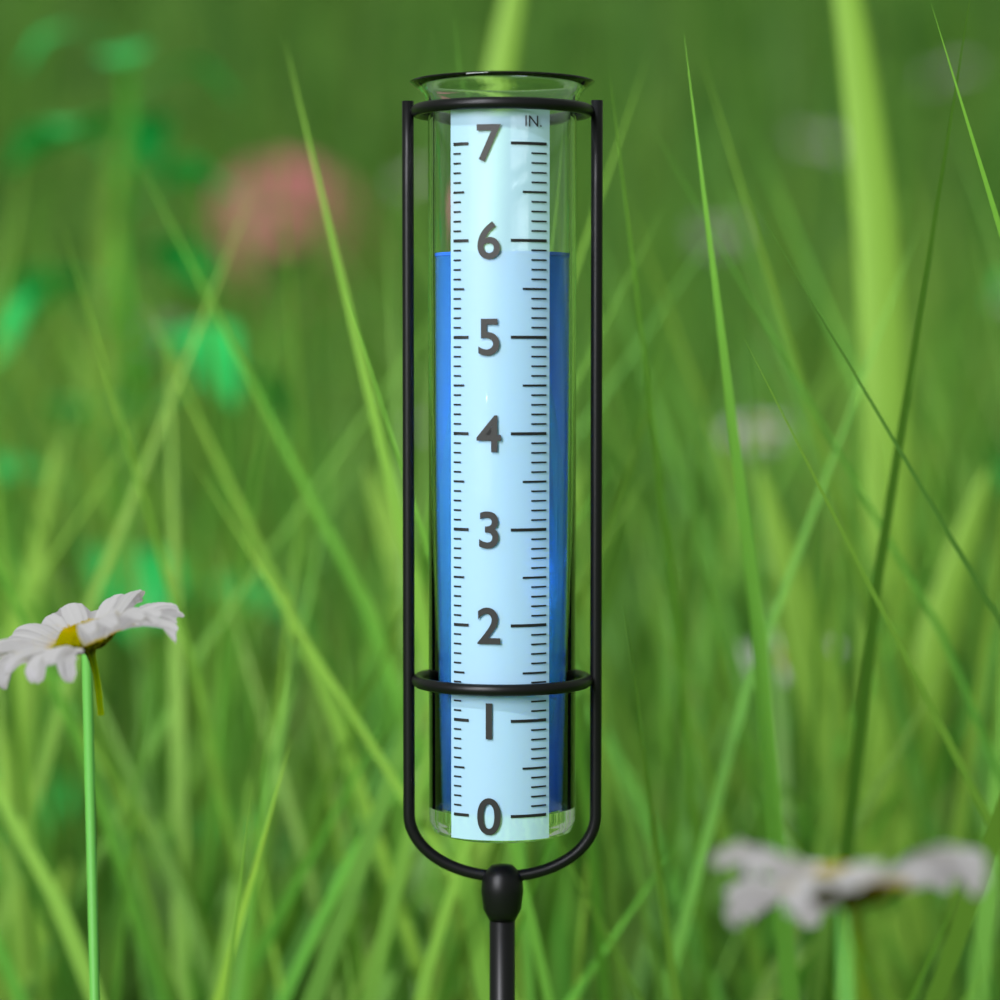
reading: 5.9 in
